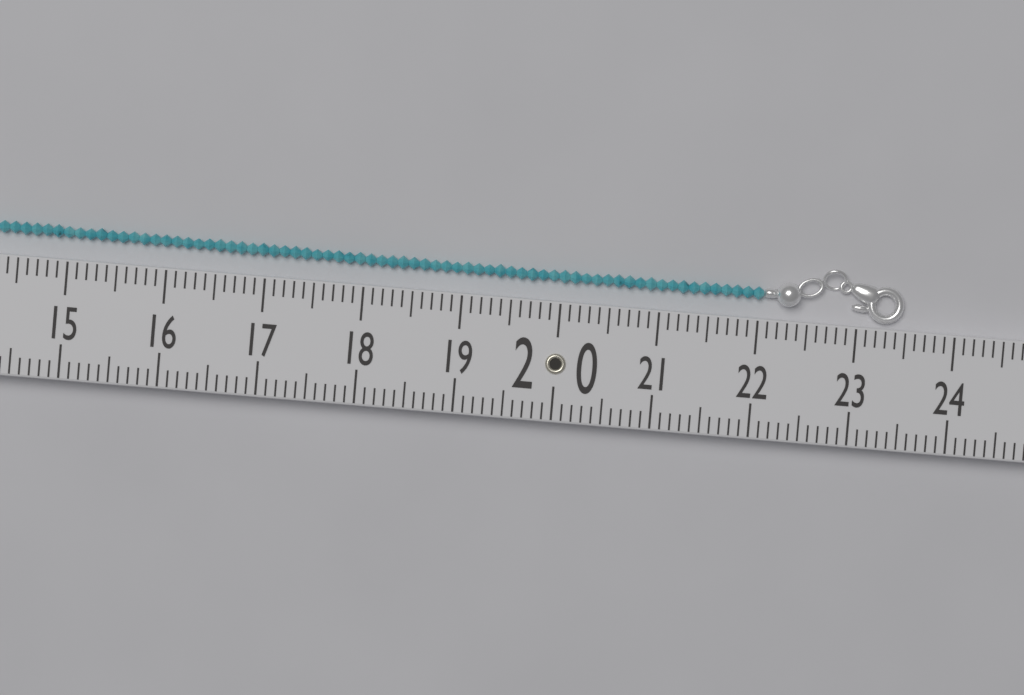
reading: 23.5 (no unit)
